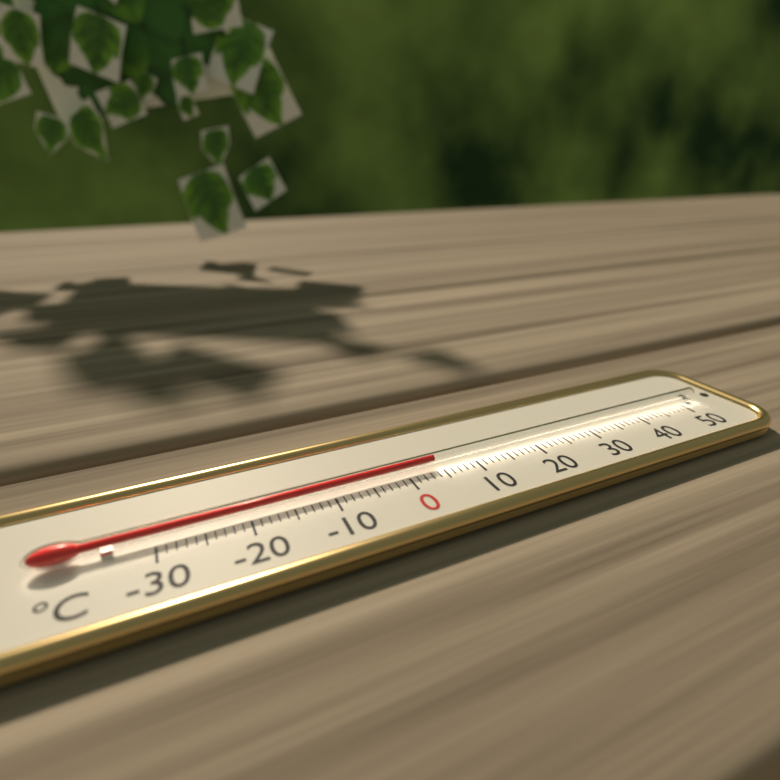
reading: 4 °C
